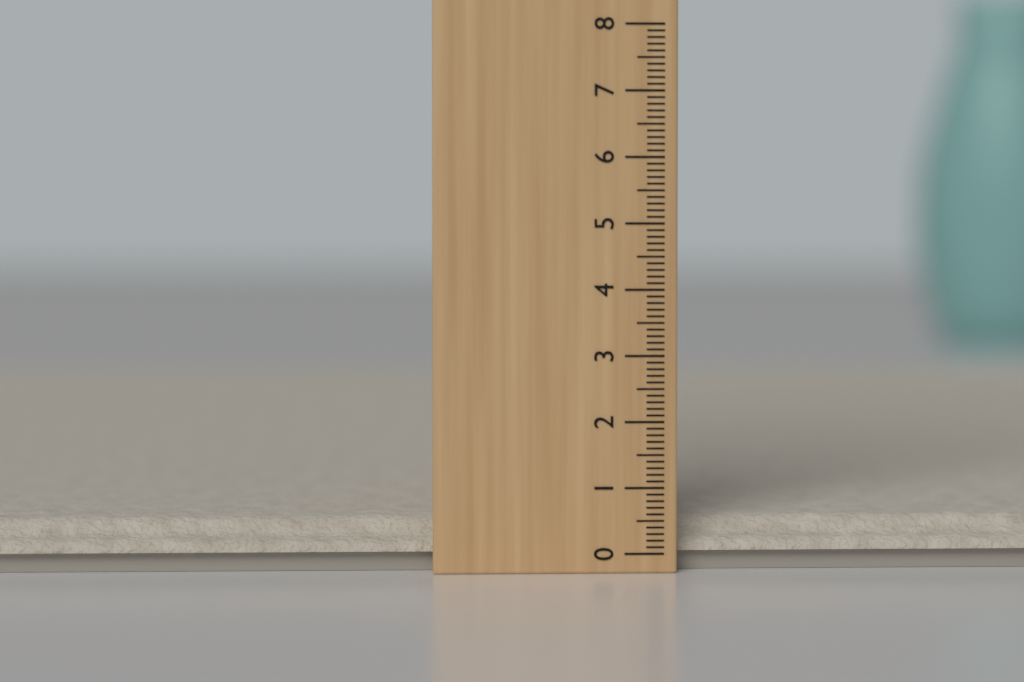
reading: 0.5 (no unit)
